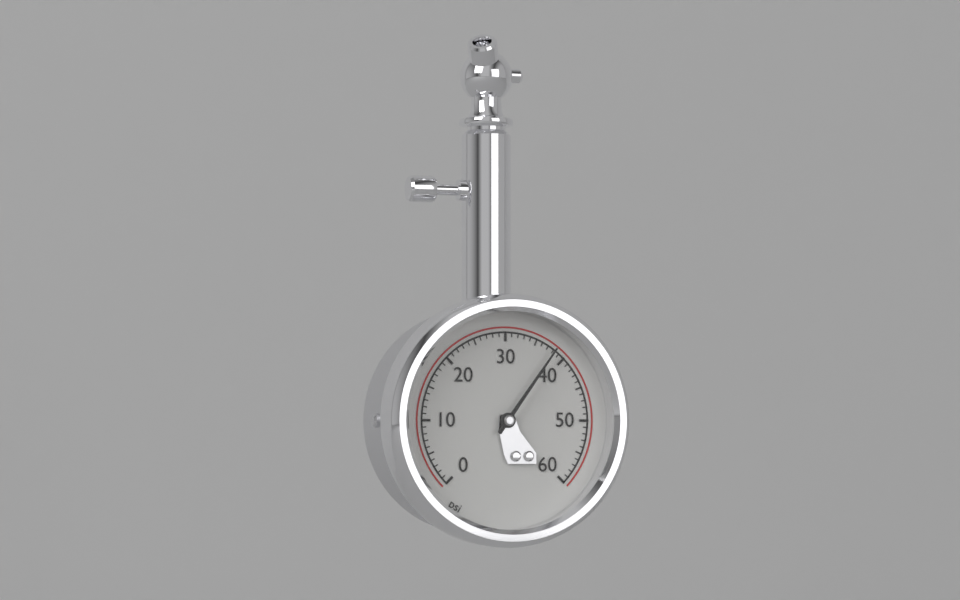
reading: 38 psi
